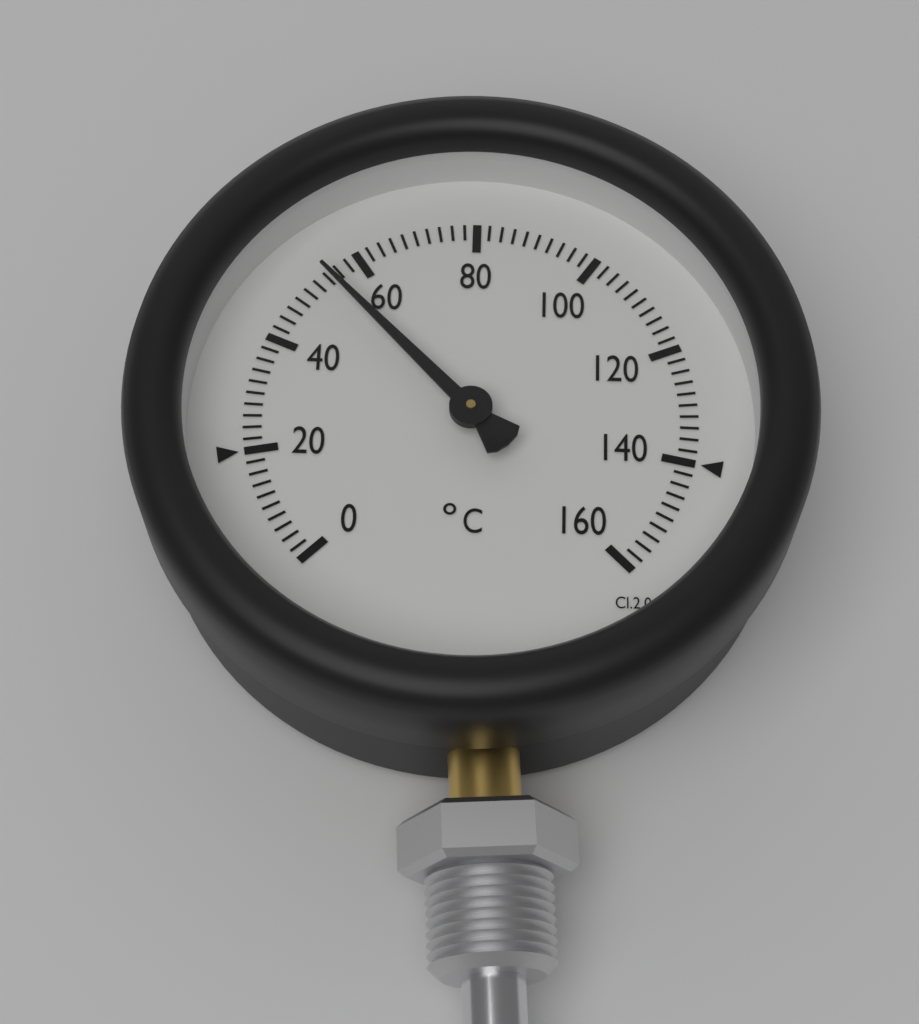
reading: 54 °C
